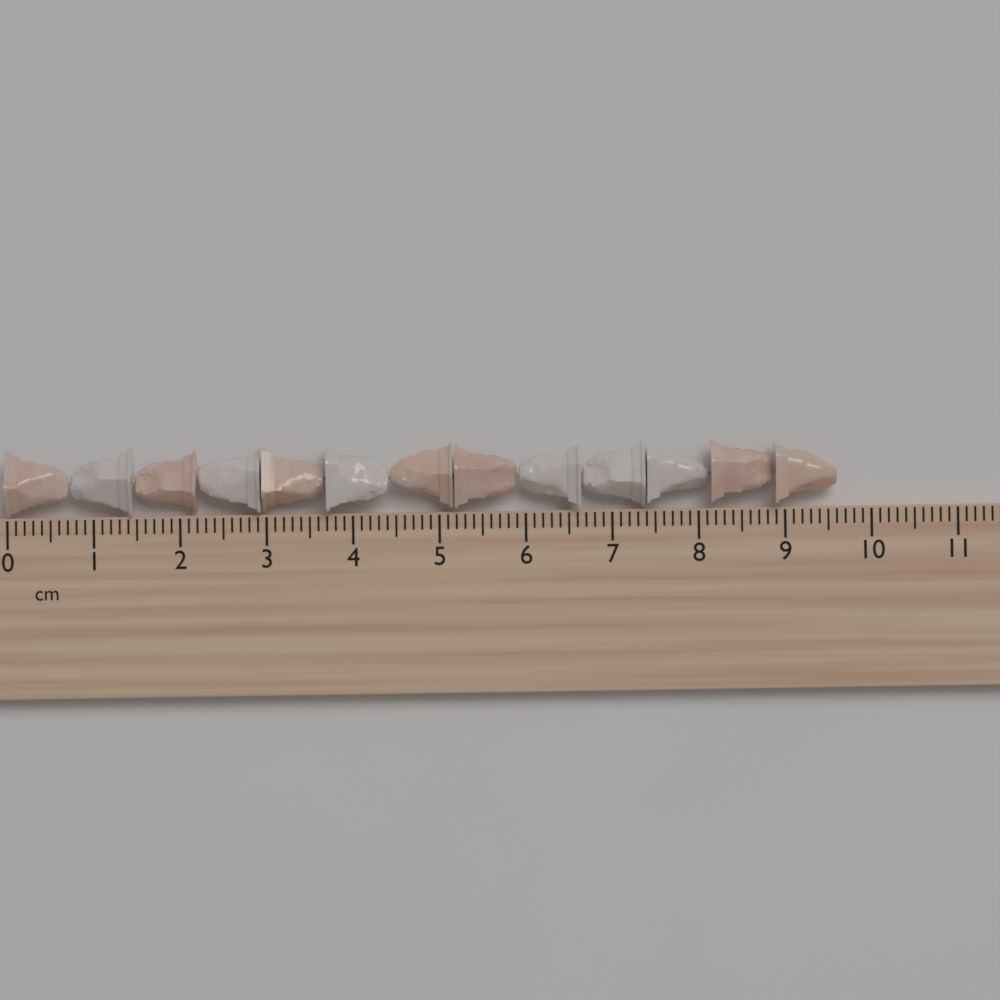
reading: 9.6 cm
